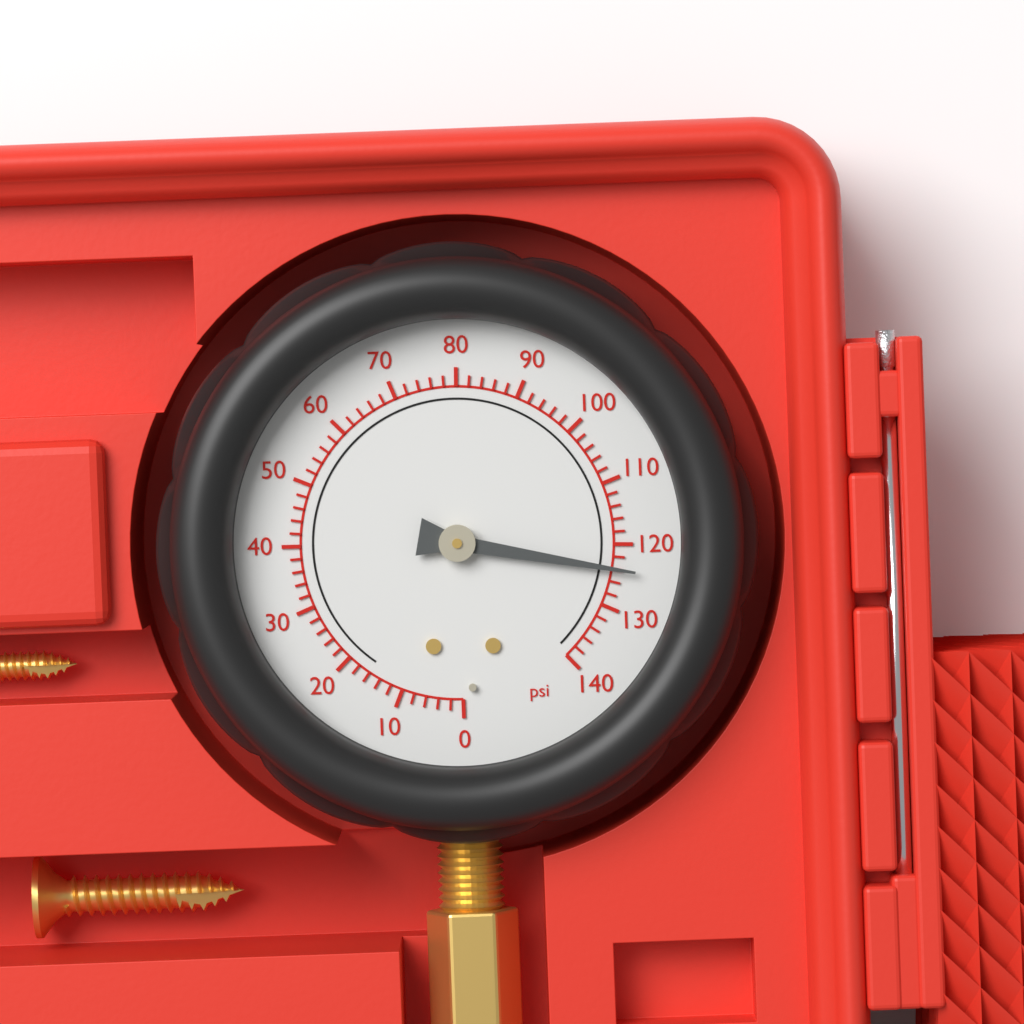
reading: 124 psi
